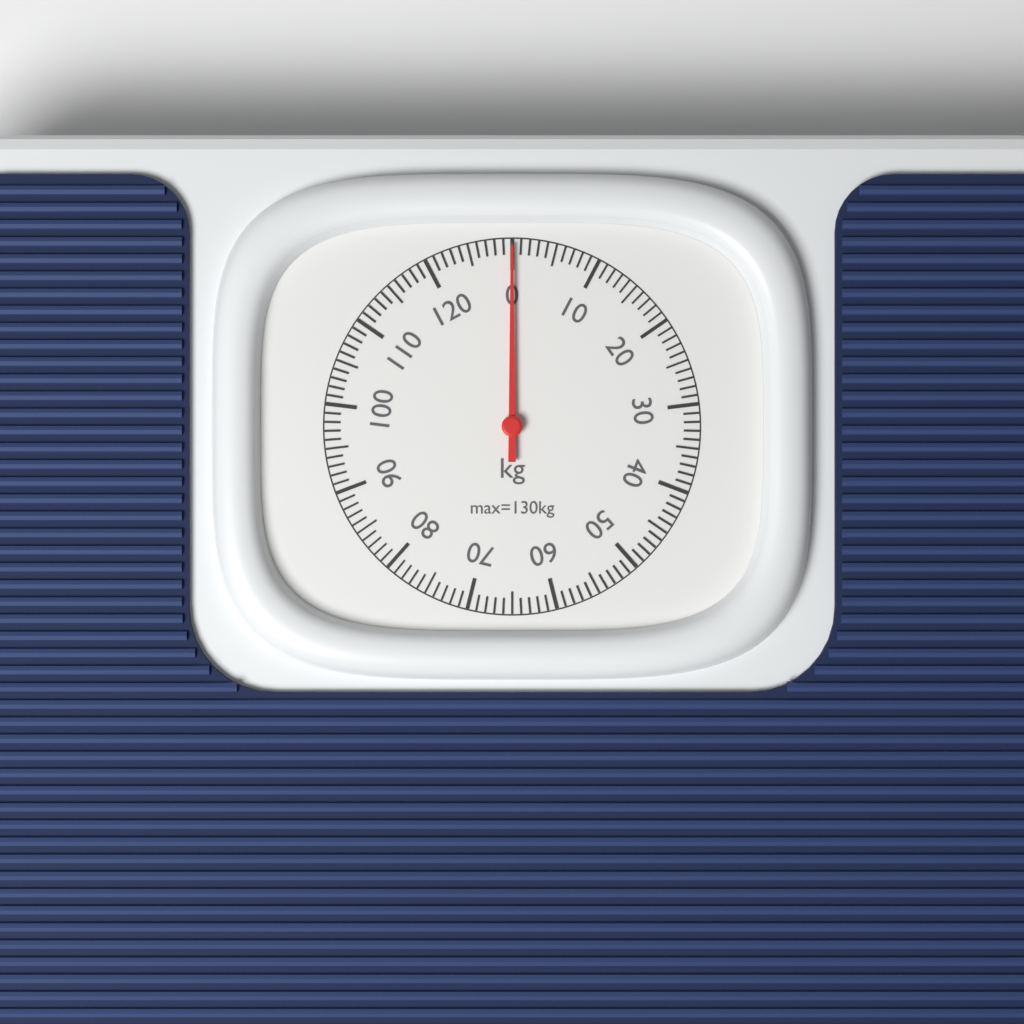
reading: 0 kg
